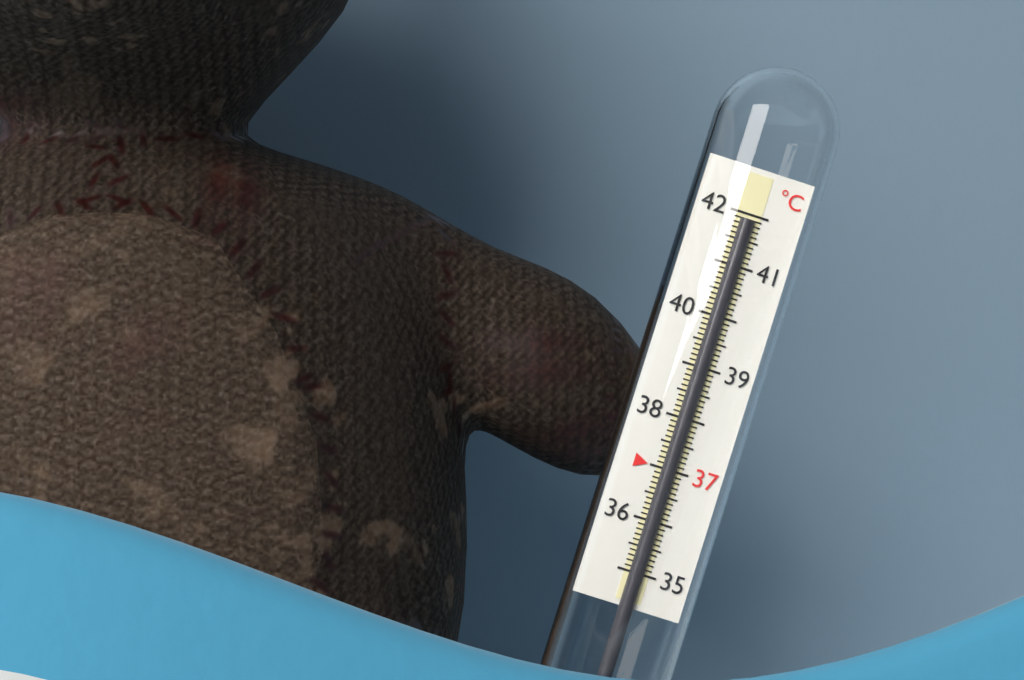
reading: 41.9 °C
